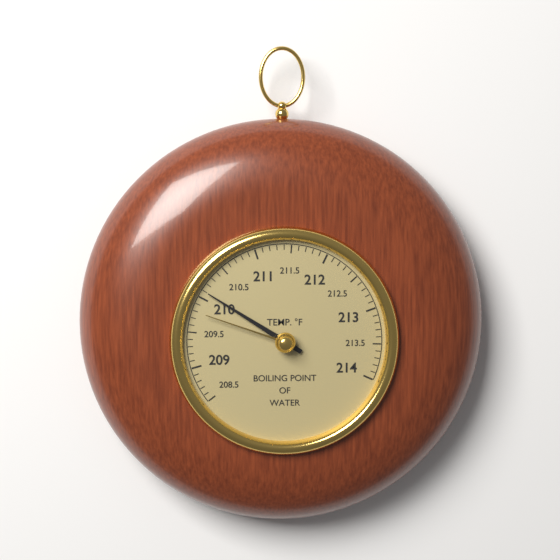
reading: 210.1 °F
